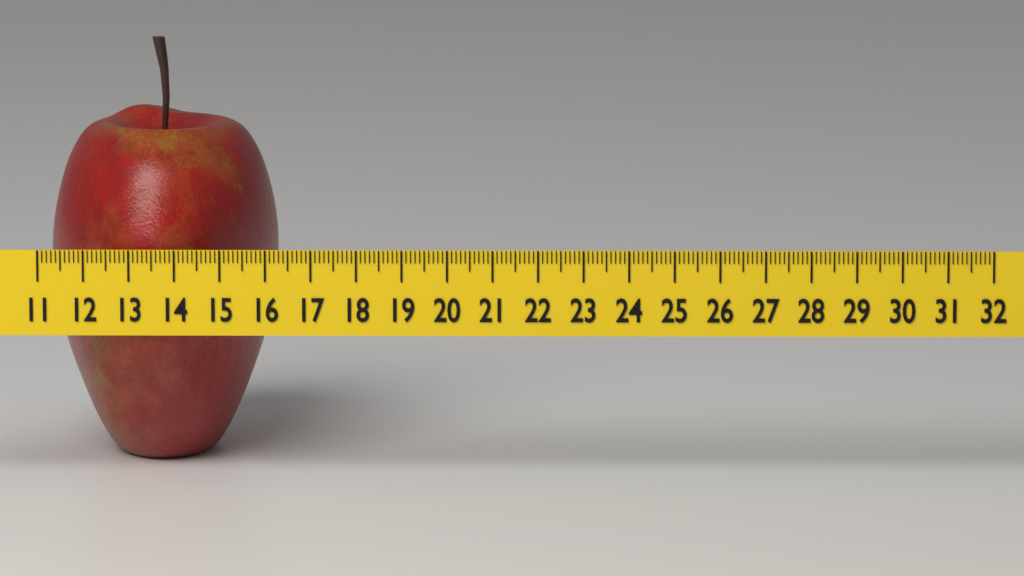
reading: 16.1 (no unit)
